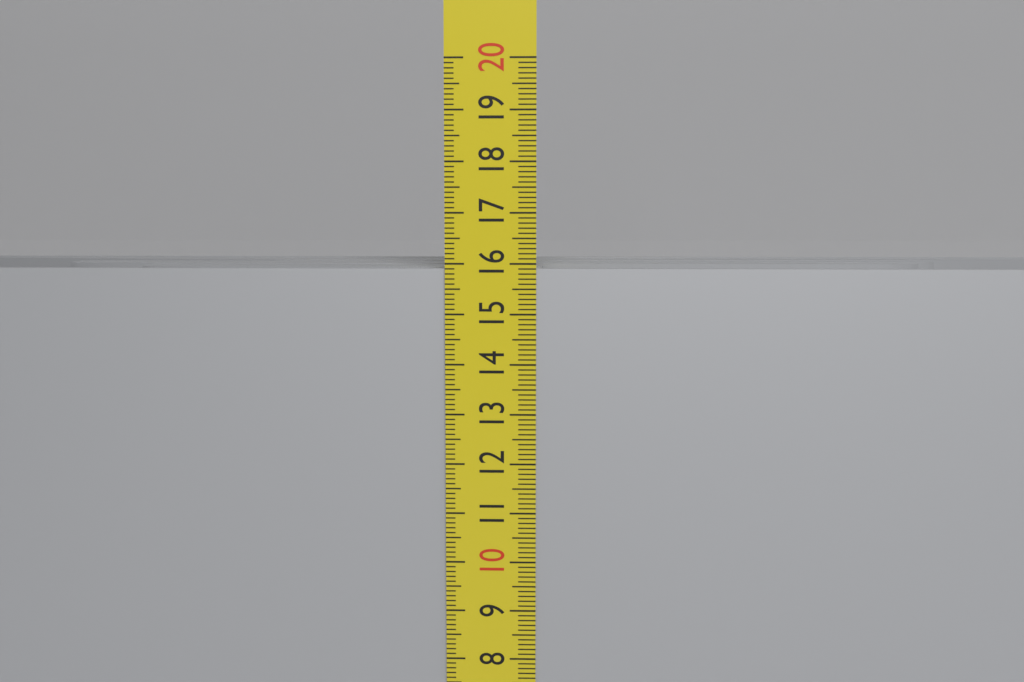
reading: 15.9 cm
